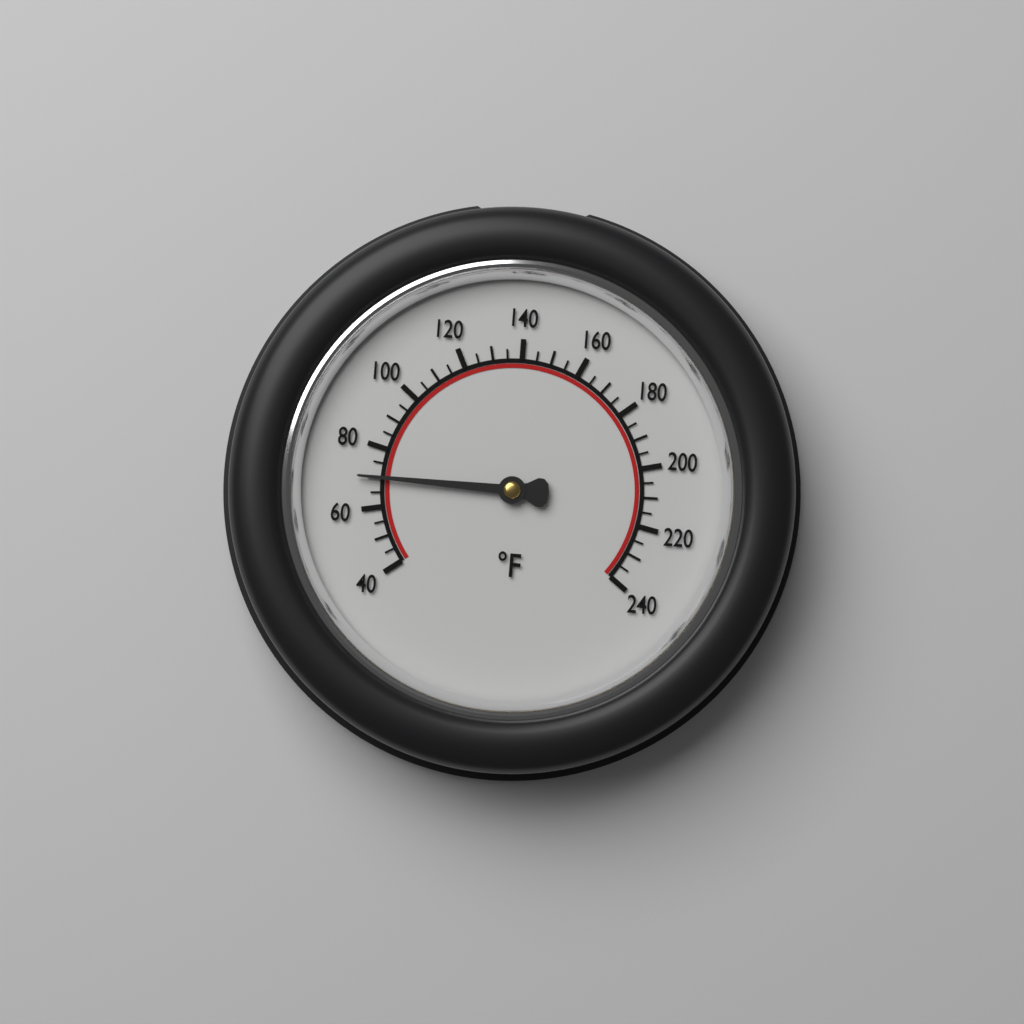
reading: 70 °F
